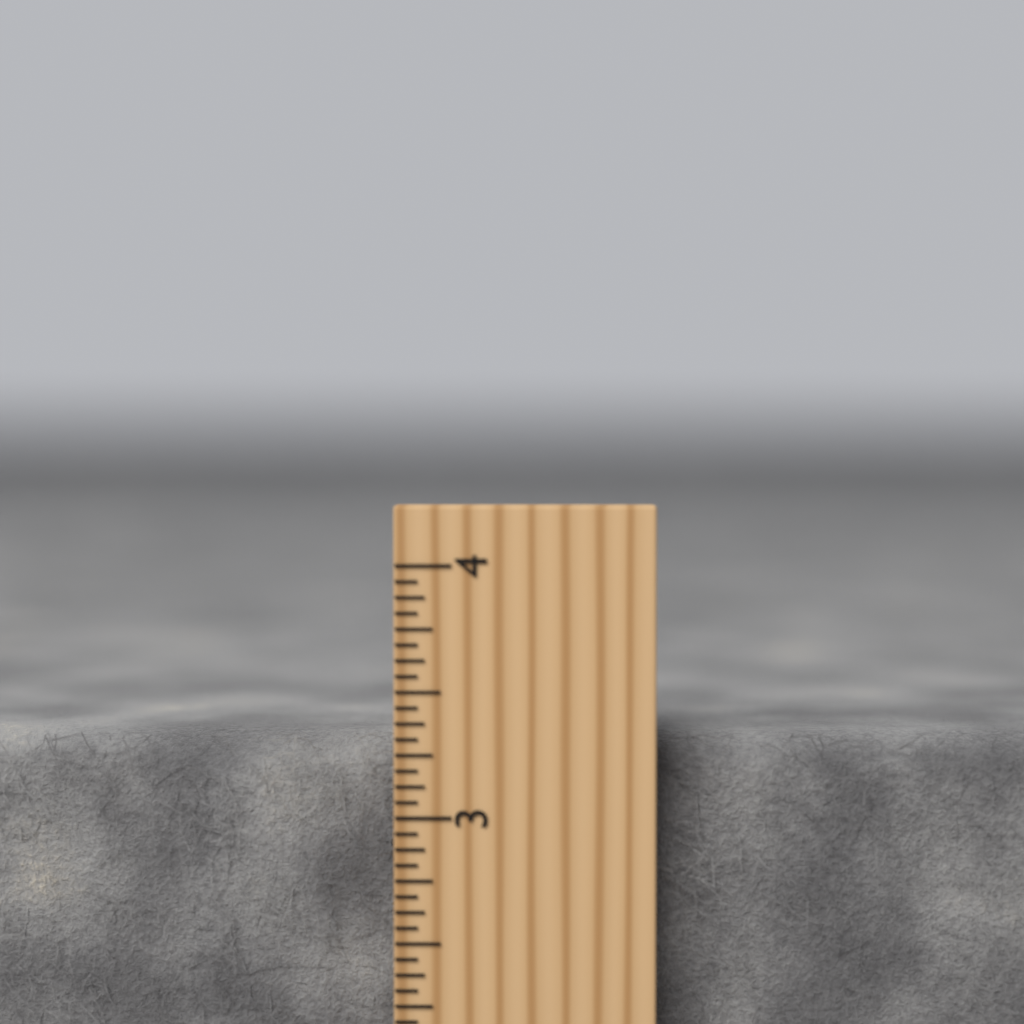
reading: 3.3125 inch
